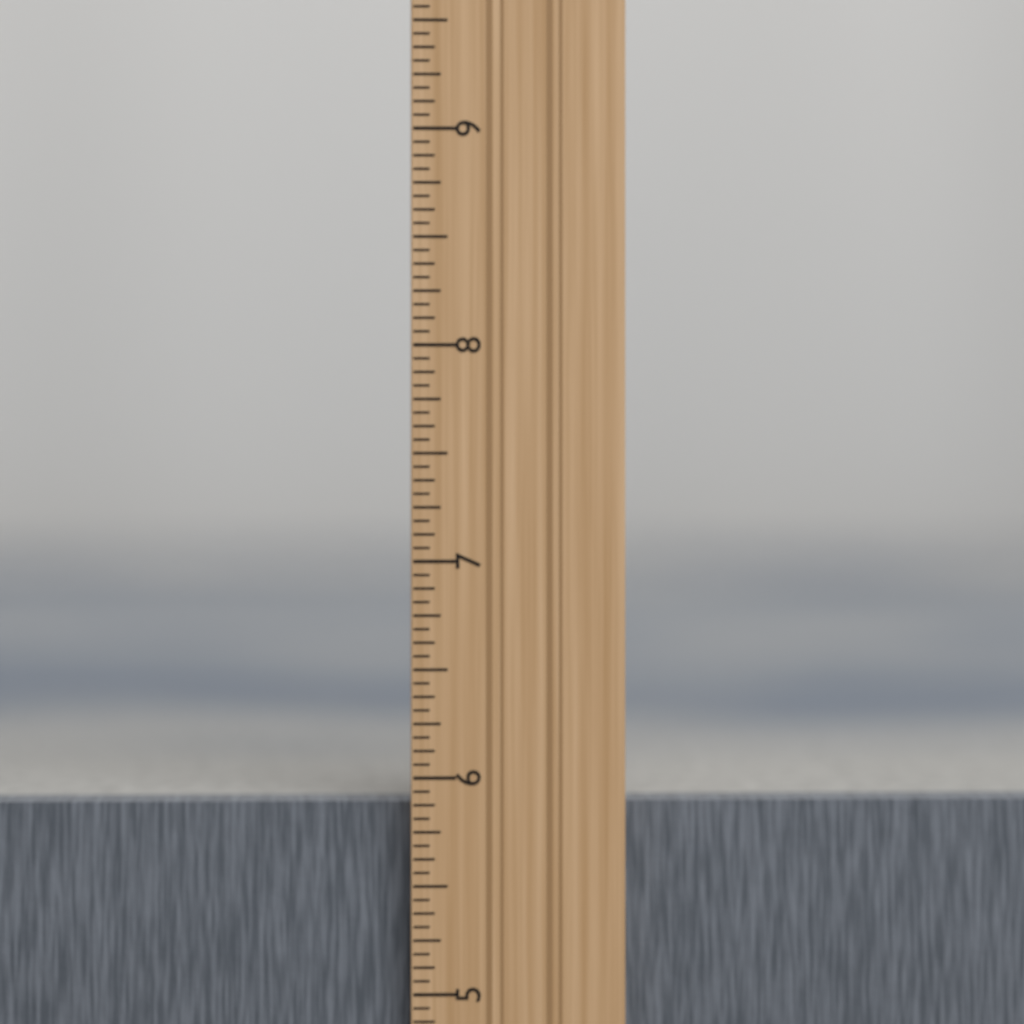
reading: 5.8750 in
